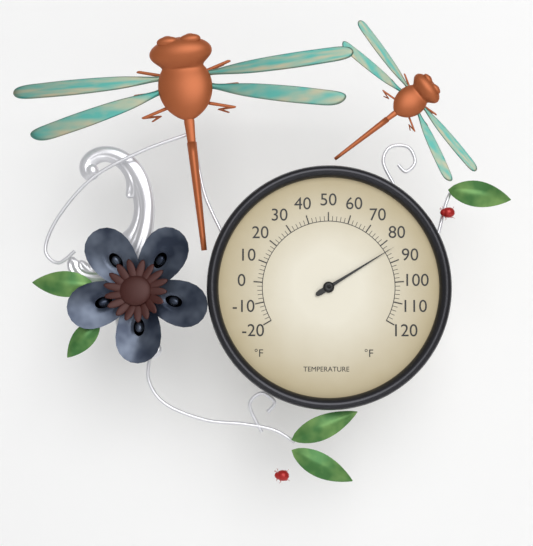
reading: 84 °F
